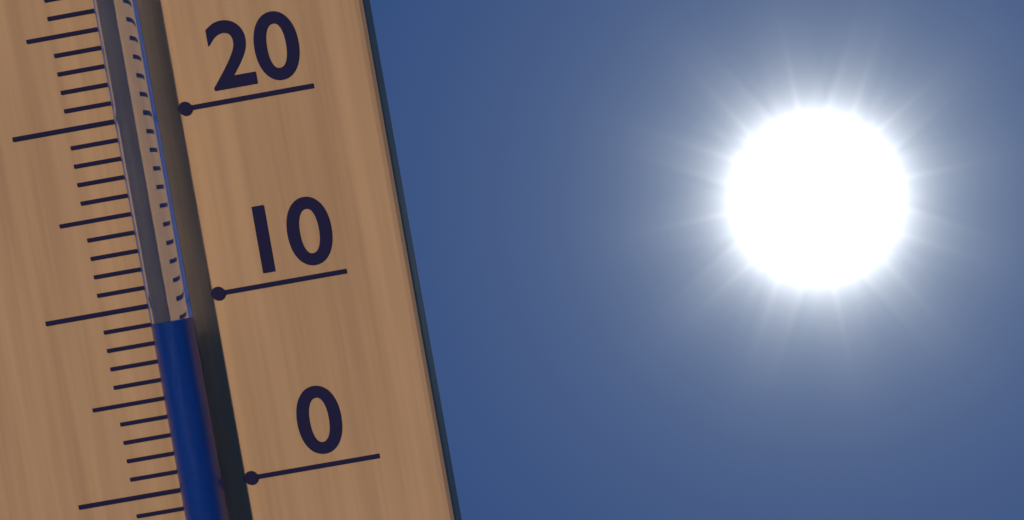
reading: 9 °C
